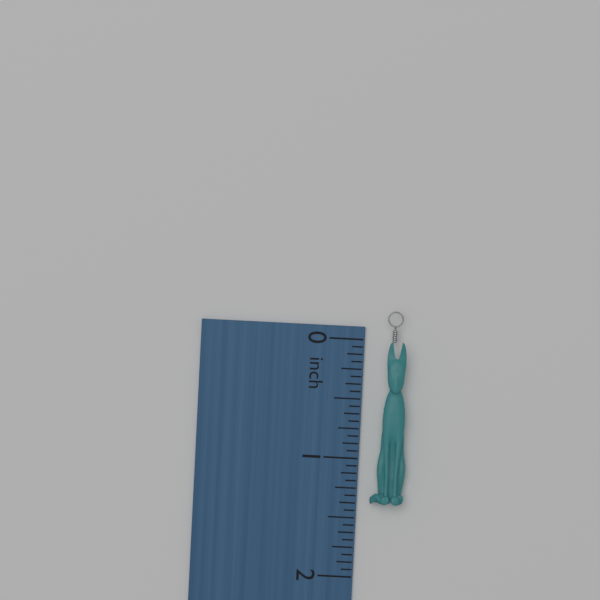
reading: 1.3750 inch
